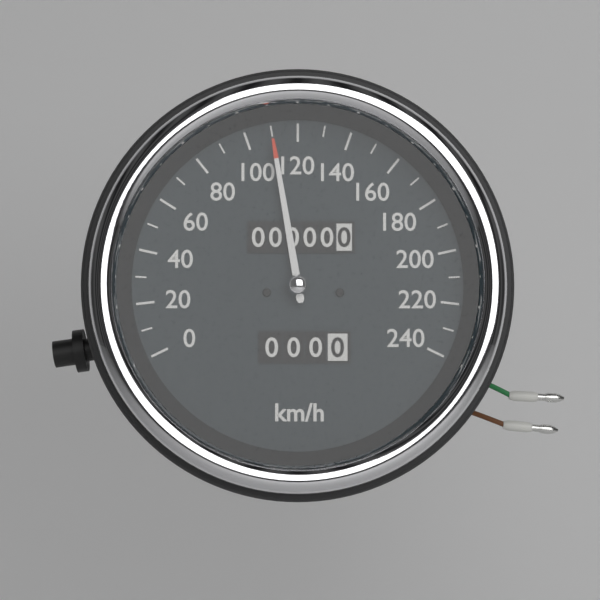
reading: 110 km/h
